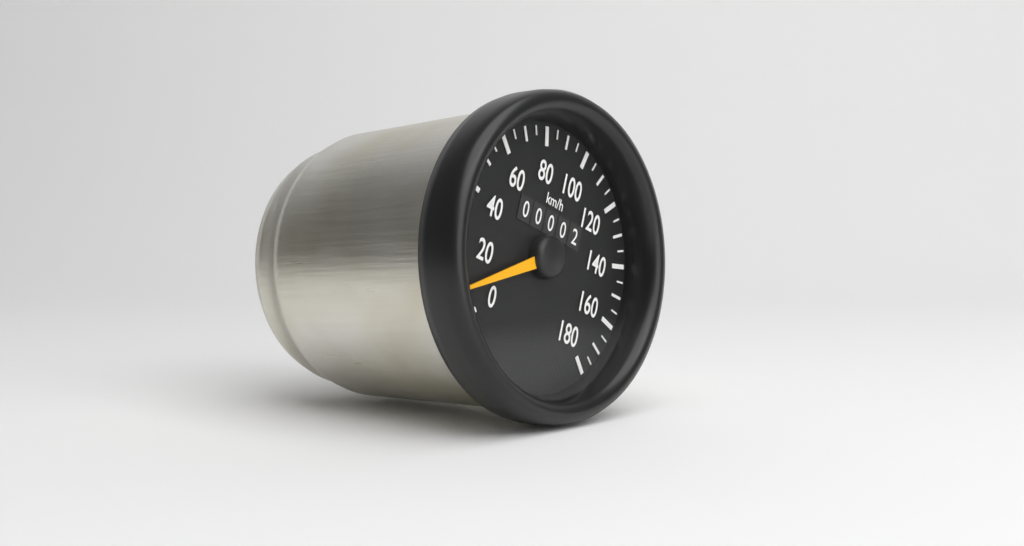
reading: 8 km/h
